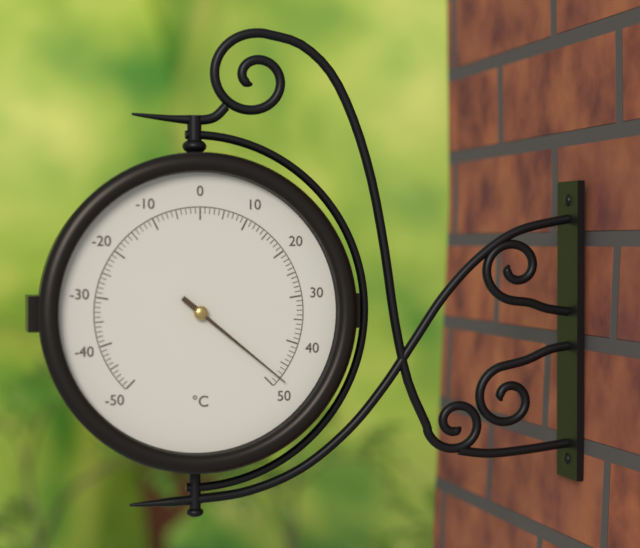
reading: 48 °C
